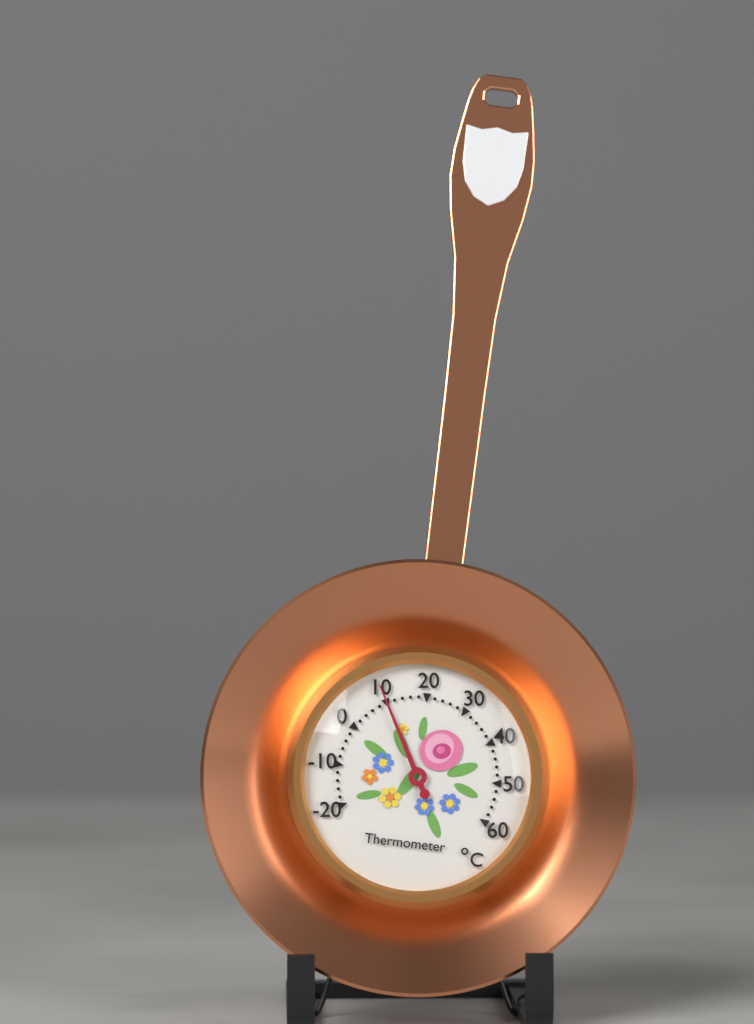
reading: 10 °C
